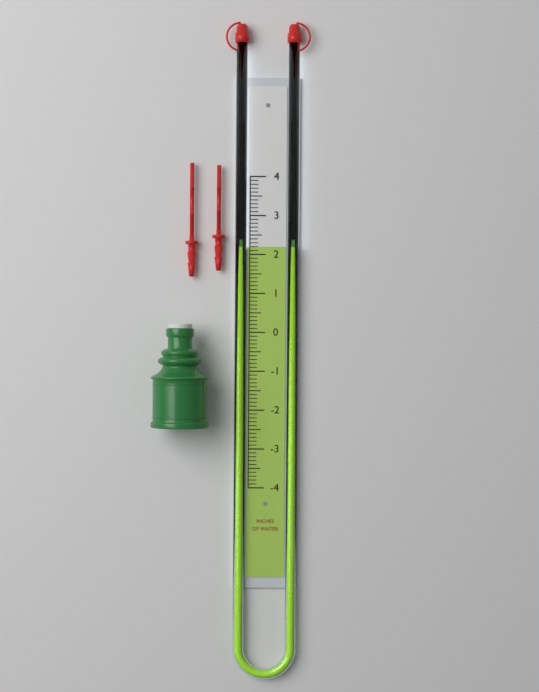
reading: 2.2 in
